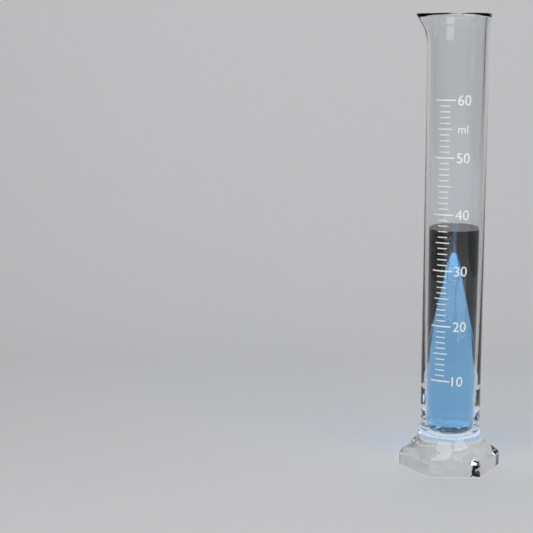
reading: 37 ml
